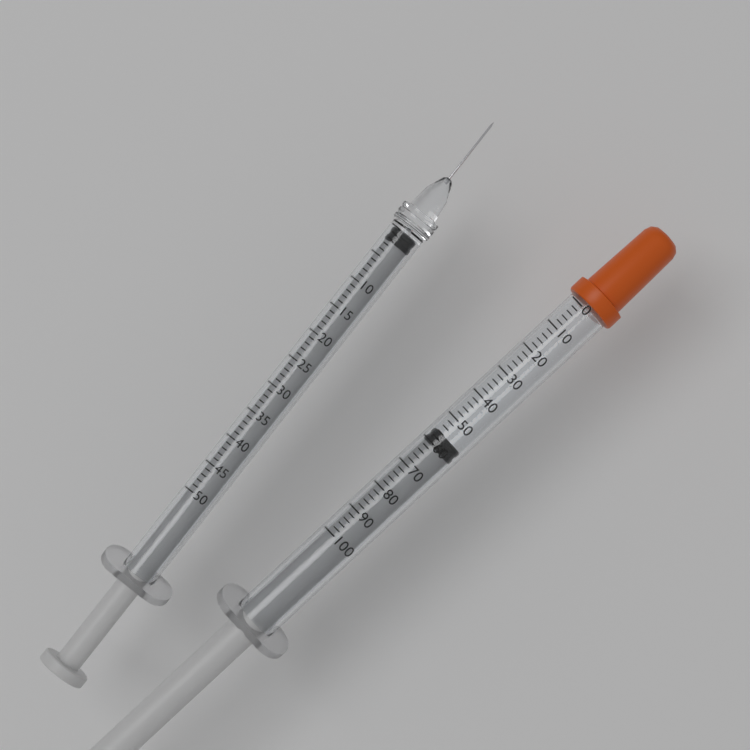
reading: 56 (no unit)
